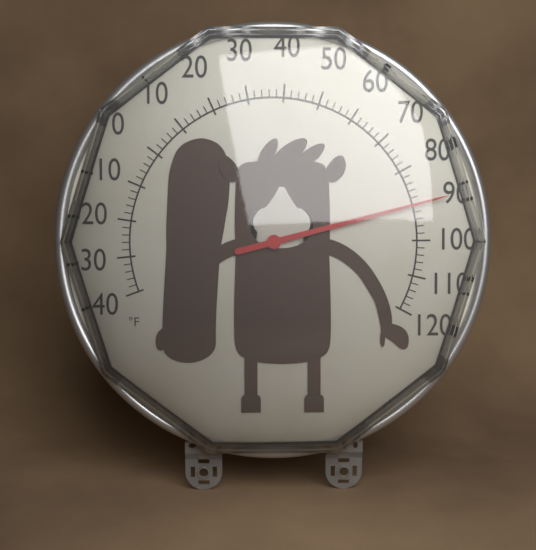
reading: 90 °F
